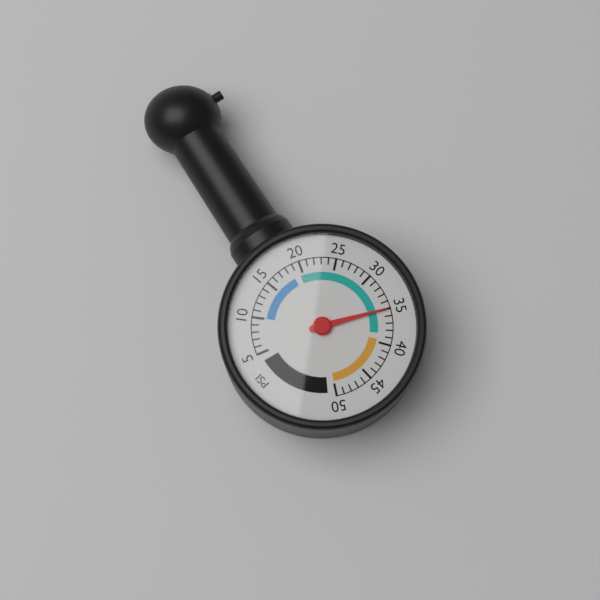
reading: 35 psi
